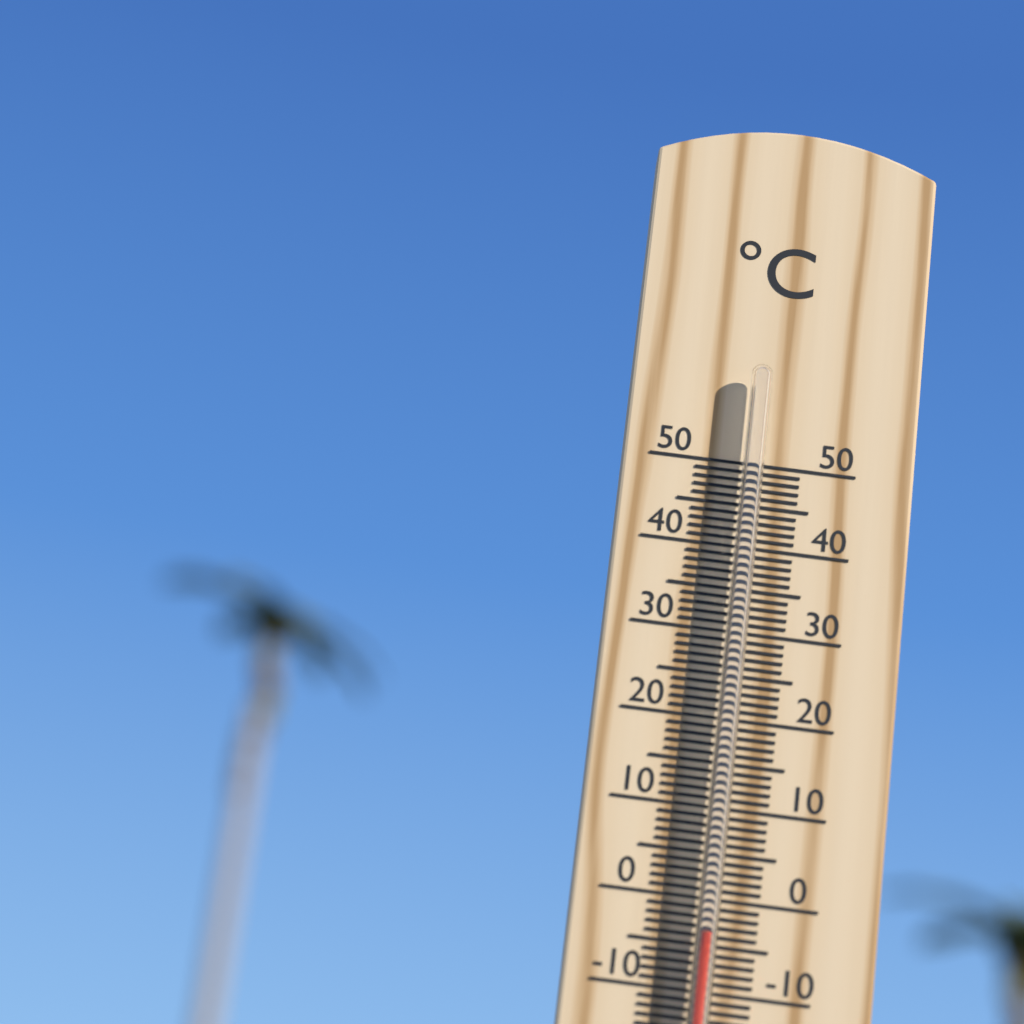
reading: -4 °C
